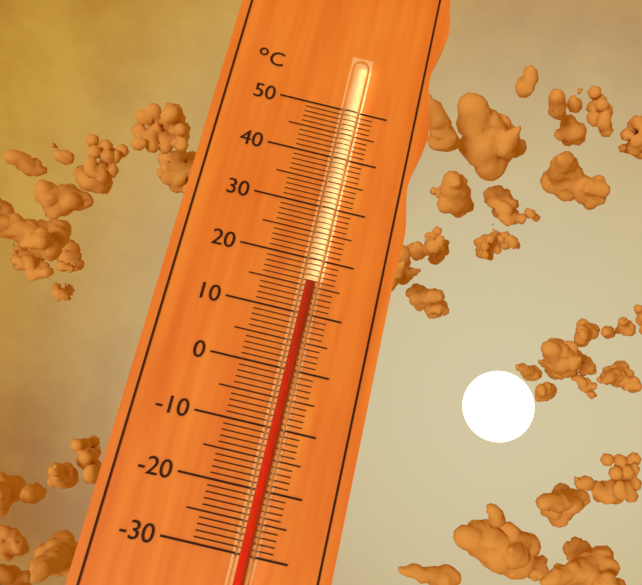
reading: 15 °C
